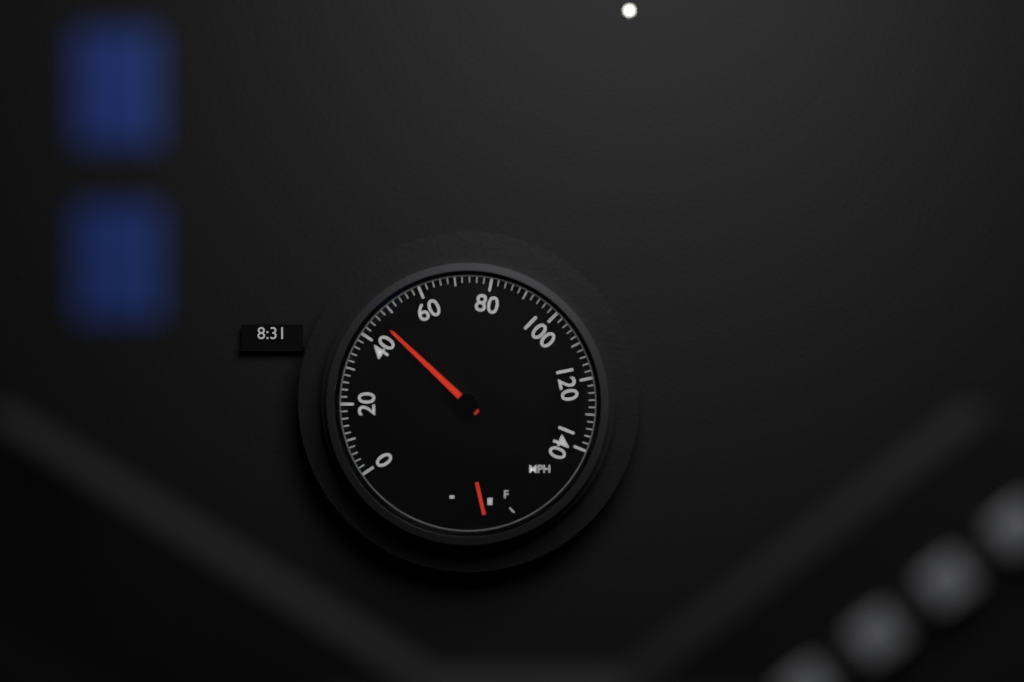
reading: 46 mph
